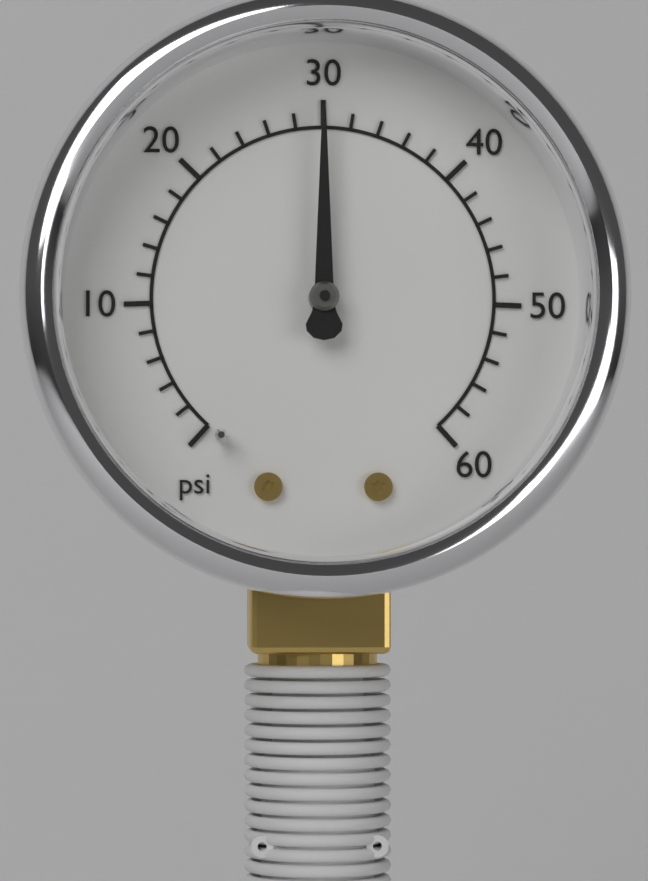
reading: 30 psi
